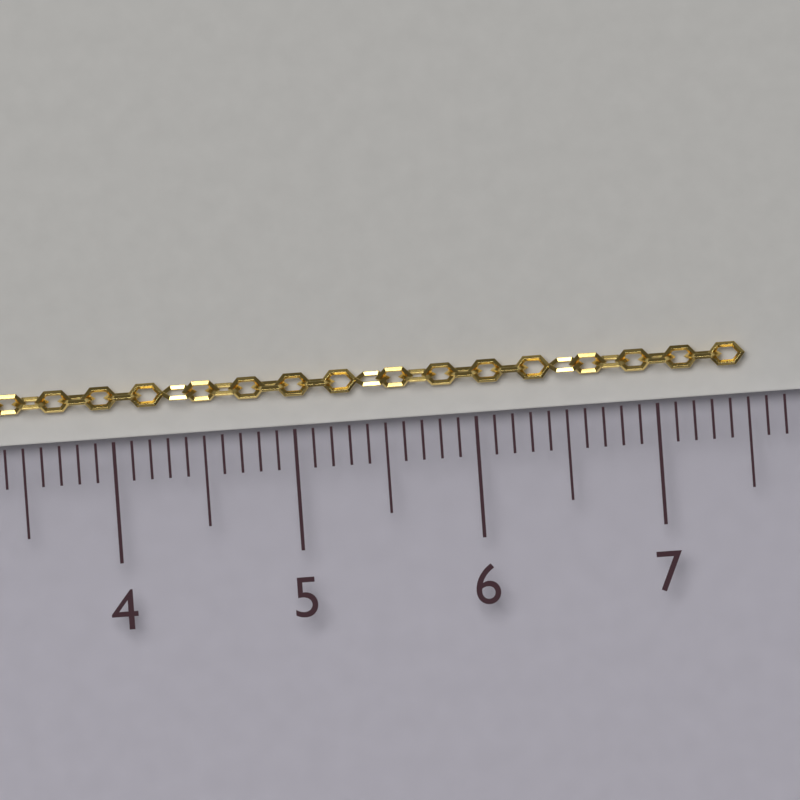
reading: 7.5 cm
